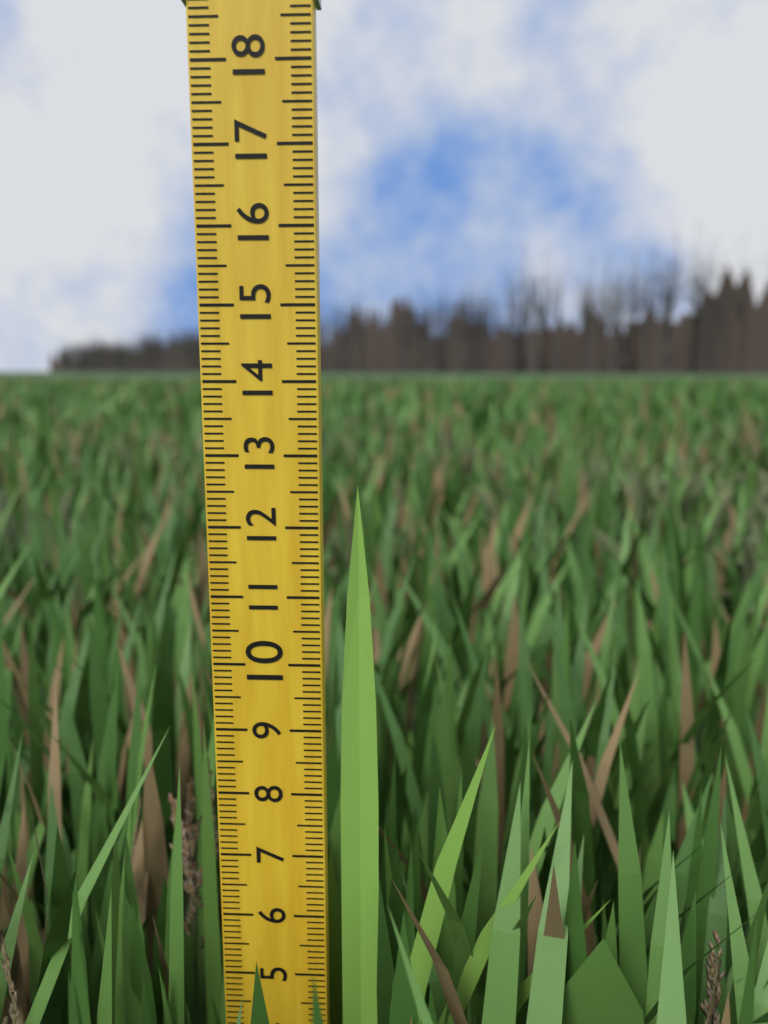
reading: 12.6 (no unit)
